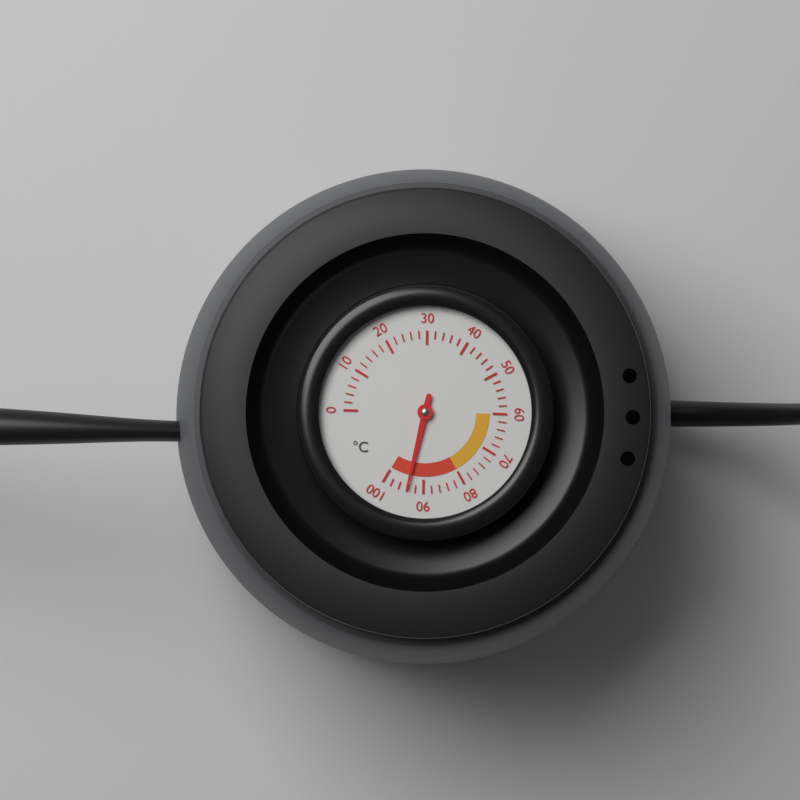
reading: 94 °C
